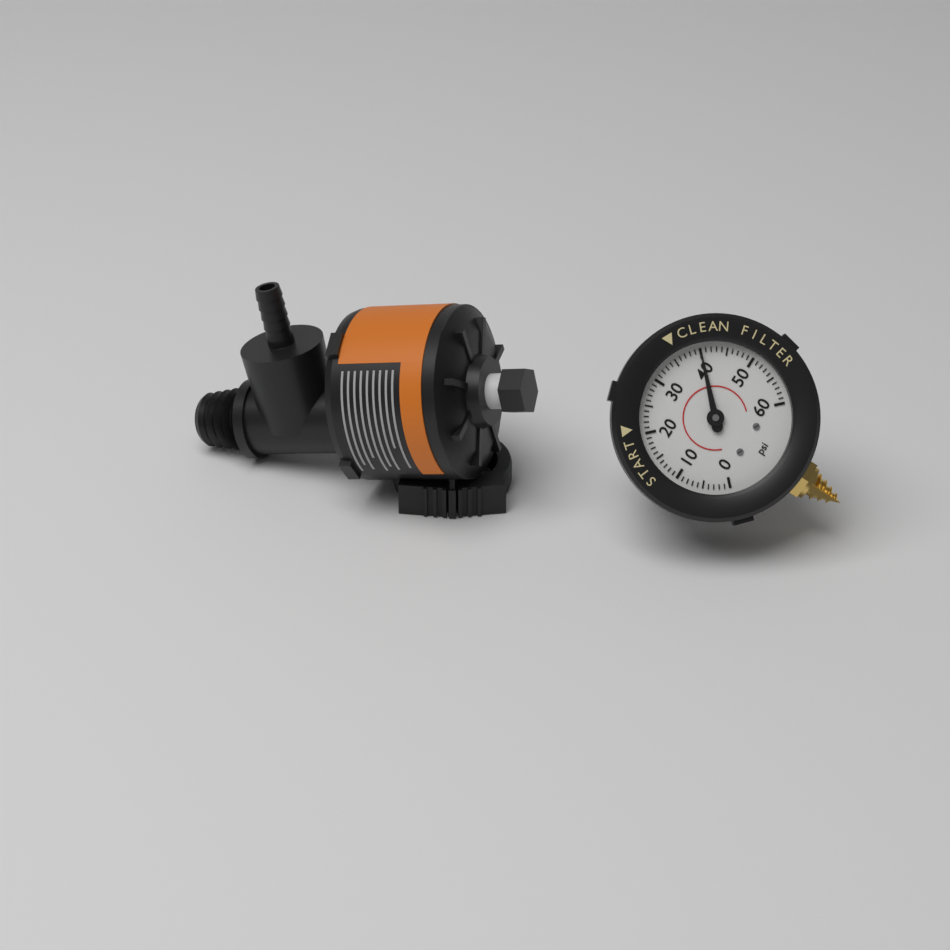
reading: 40 psi
